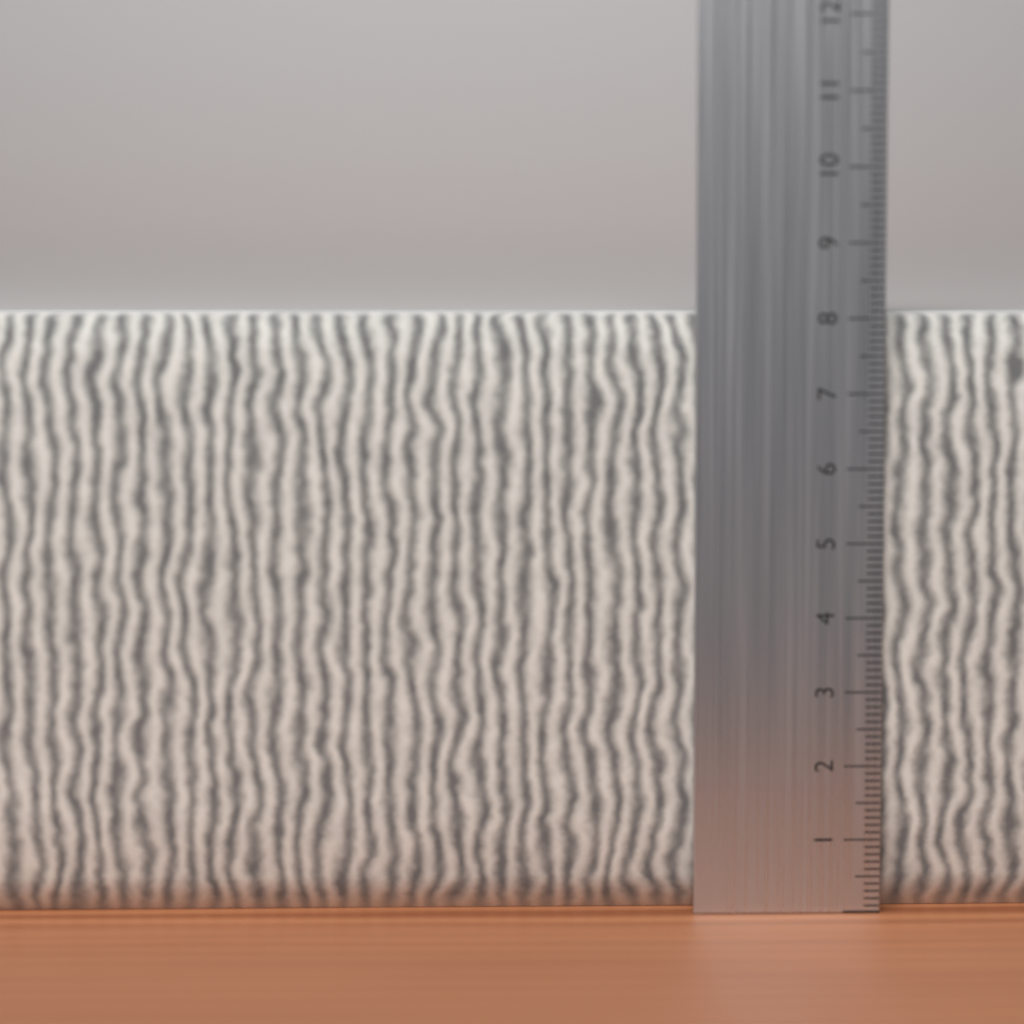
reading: 8.1 cm
